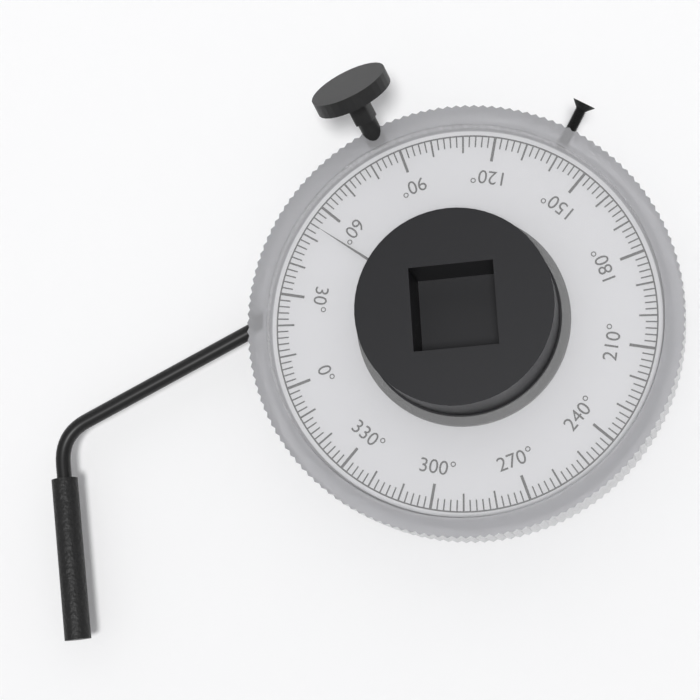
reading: 54 °
